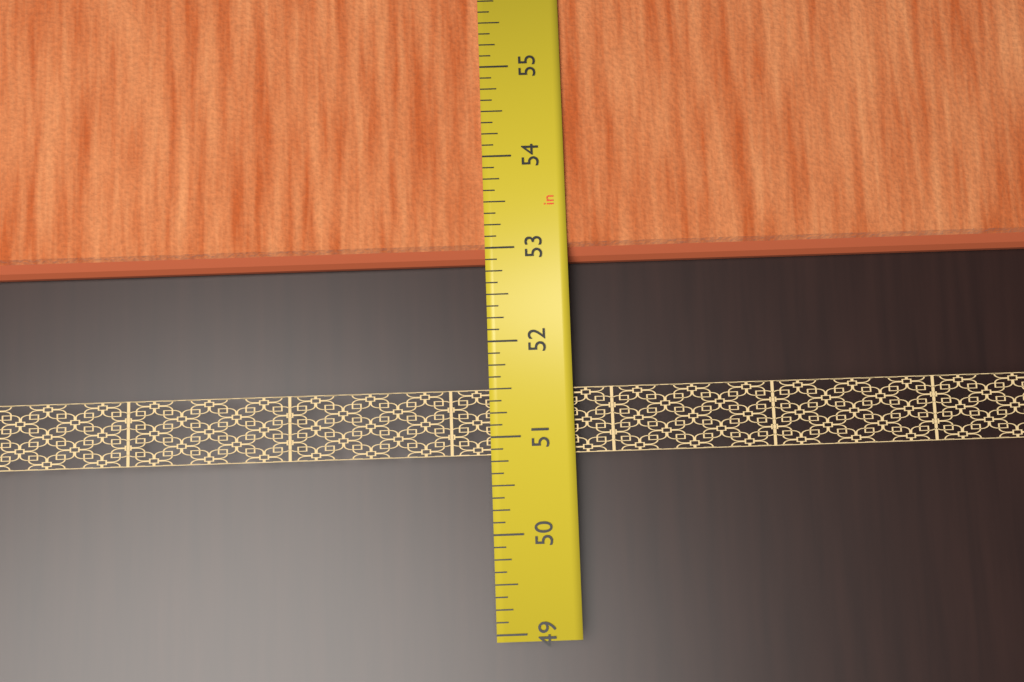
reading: 52.875 in
